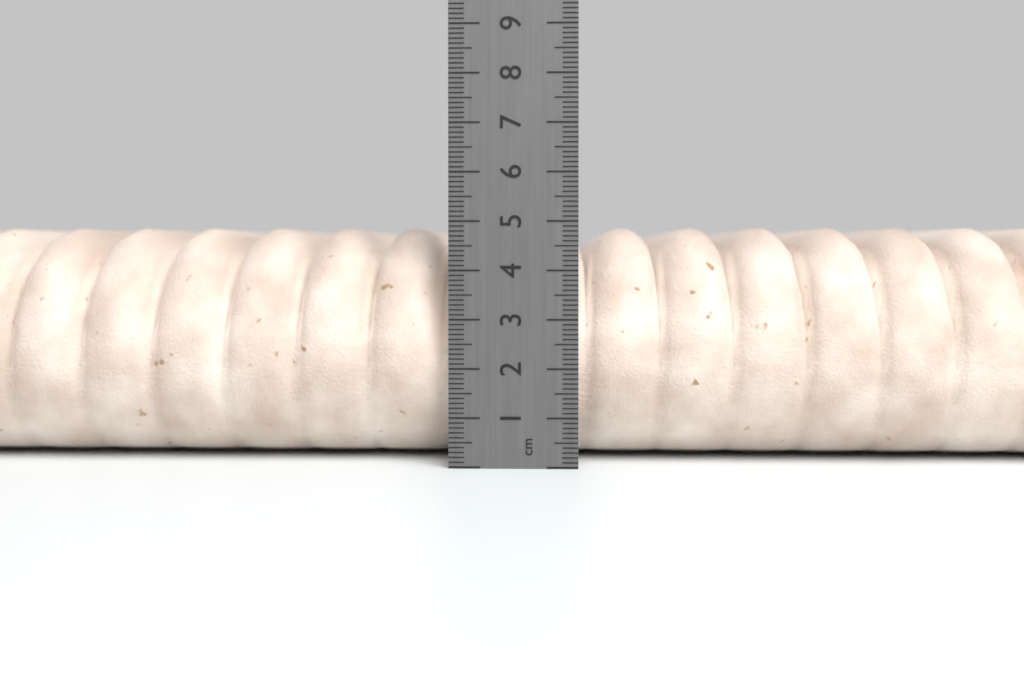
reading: 4.9 cm
